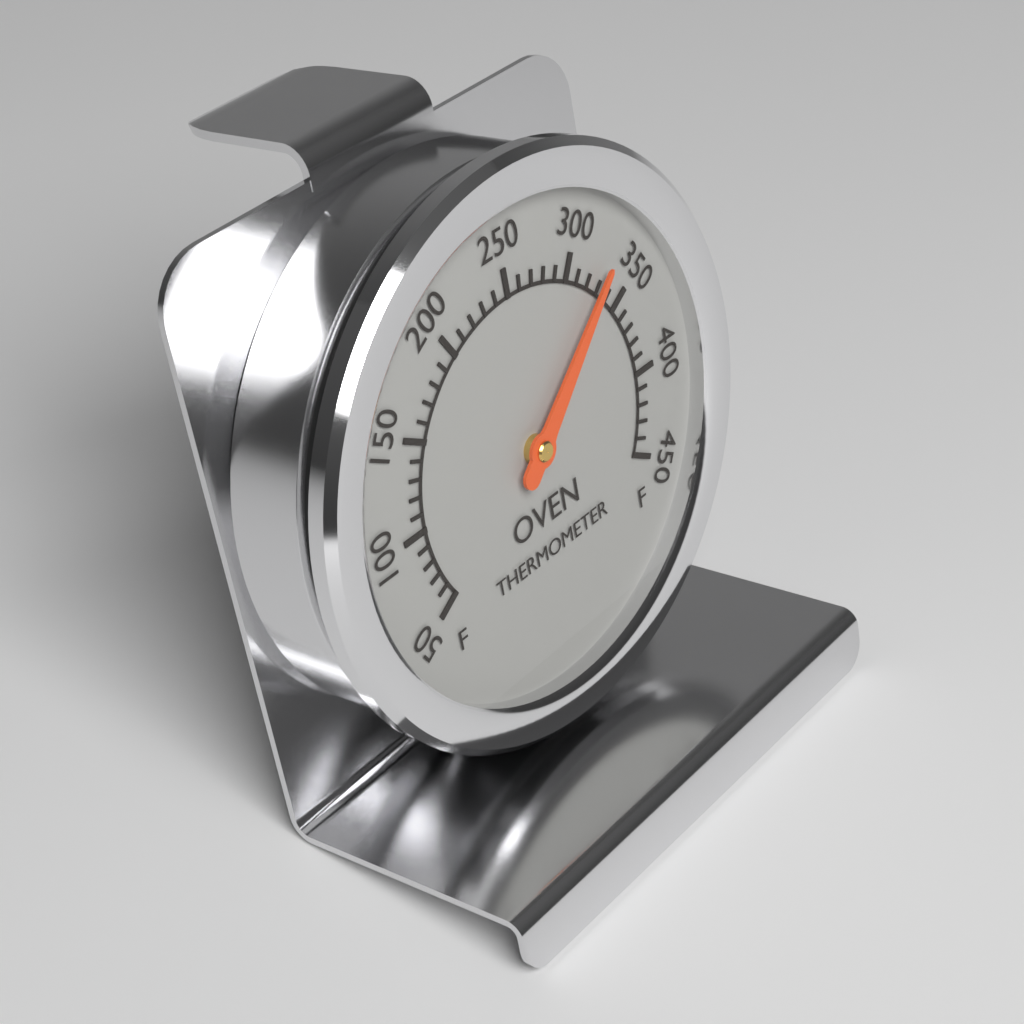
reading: 330 °F
